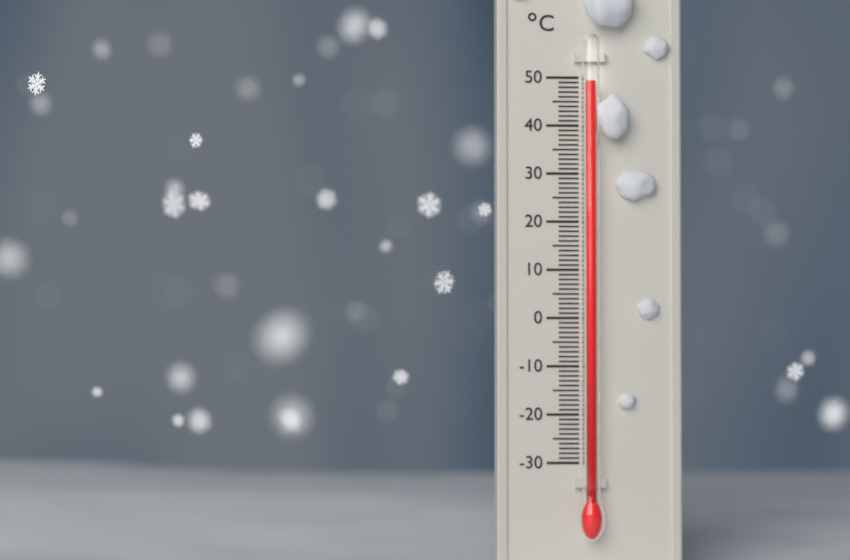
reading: 49 °C
